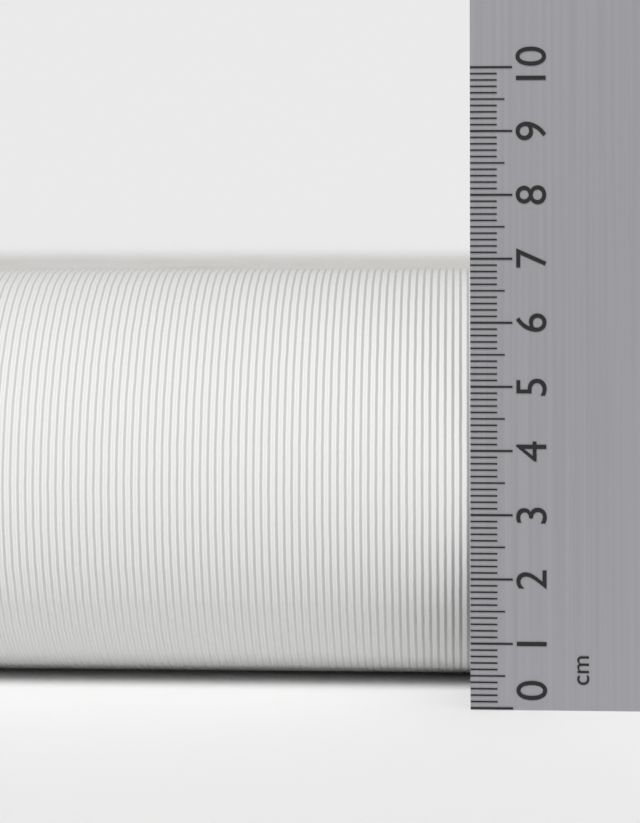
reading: 6.8 cm
